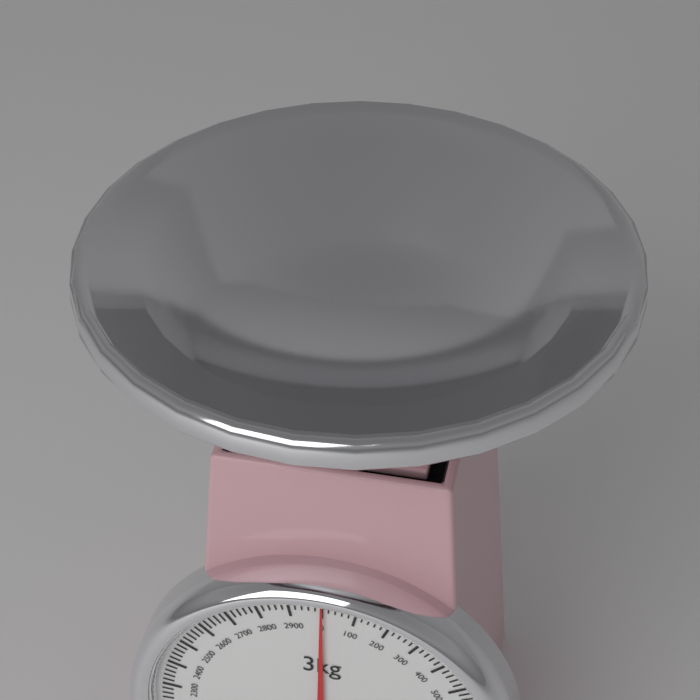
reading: 0 g
